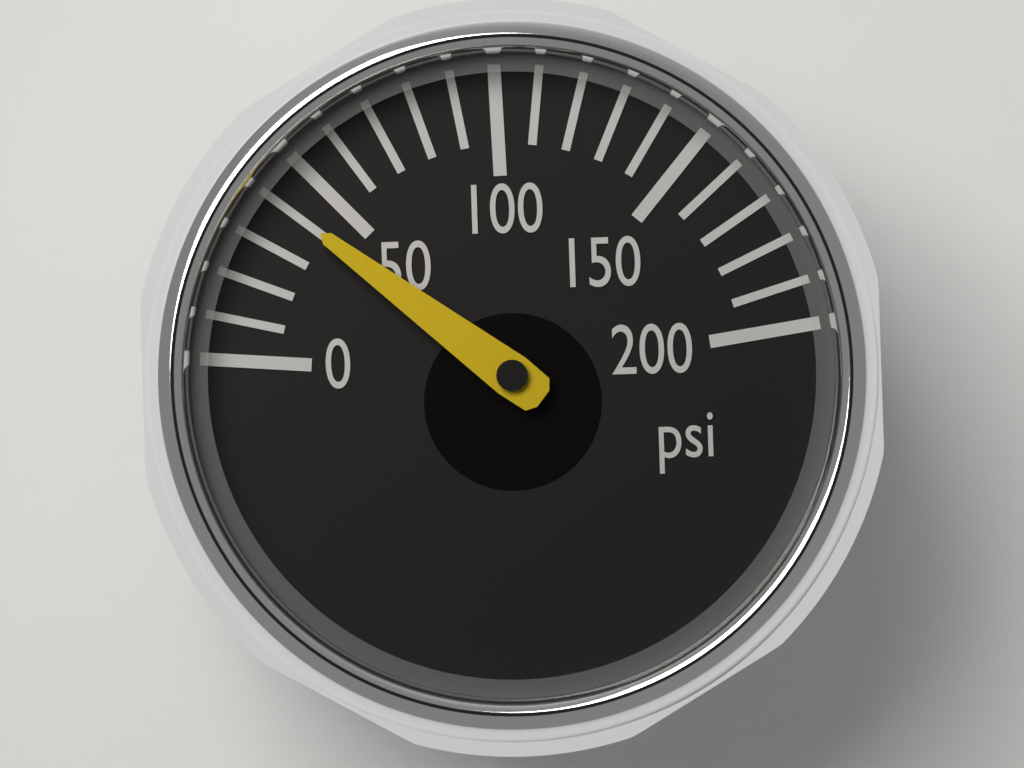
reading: 40 psi
